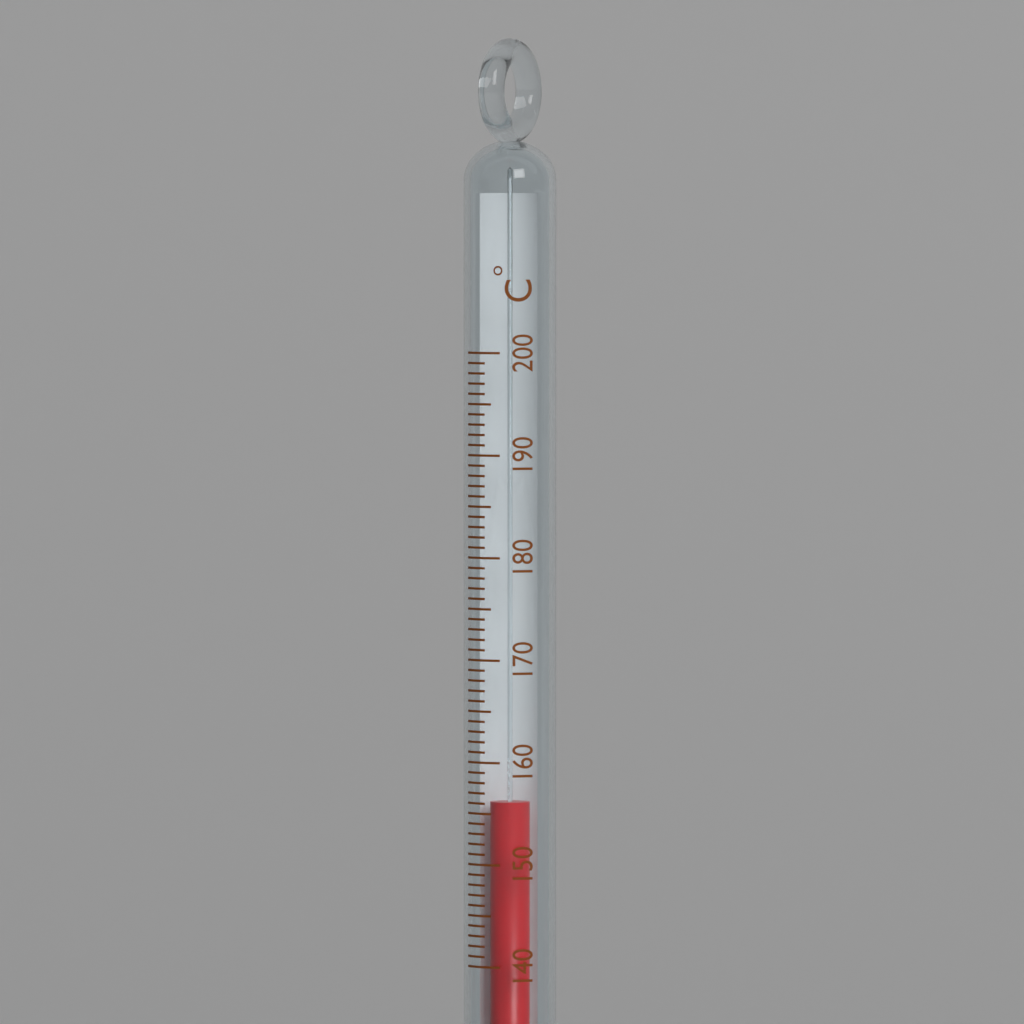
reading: 156 °C
